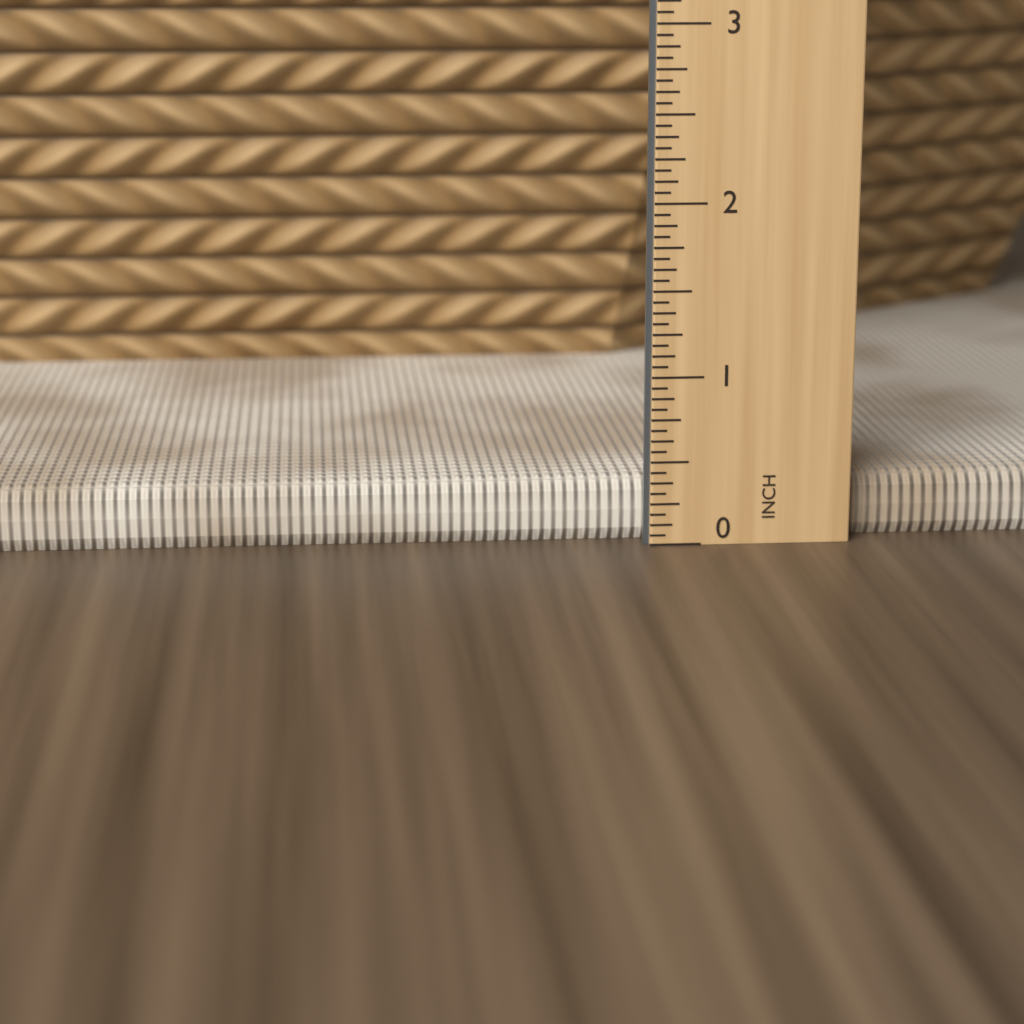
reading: 0.3750 in
